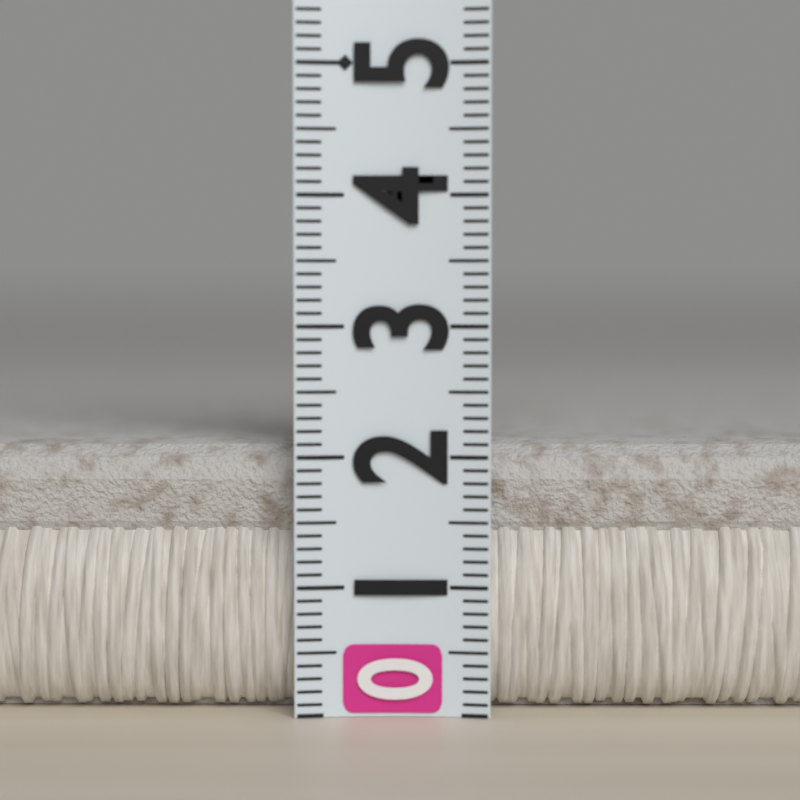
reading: 2.1 (no unit)
